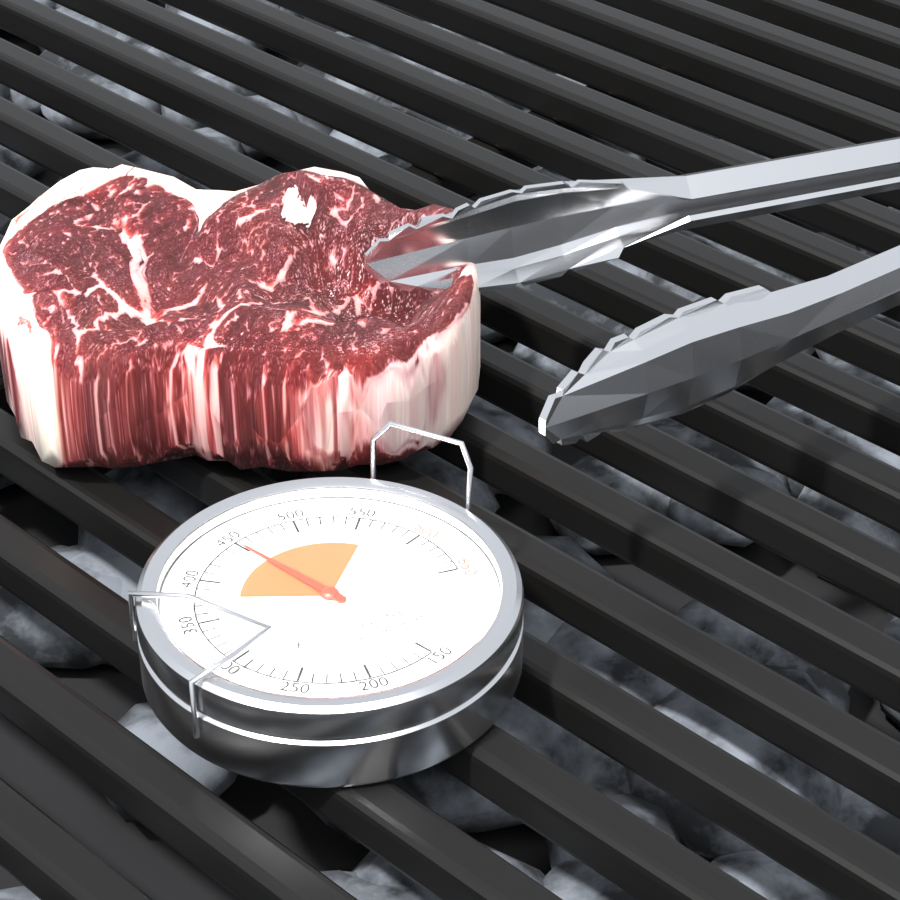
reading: 450 °F
